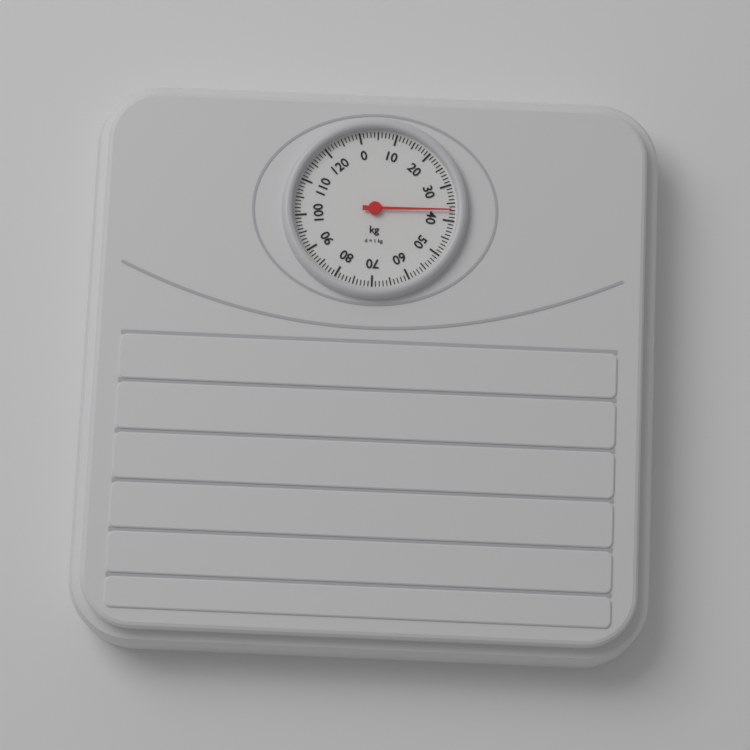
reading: 37 kg
